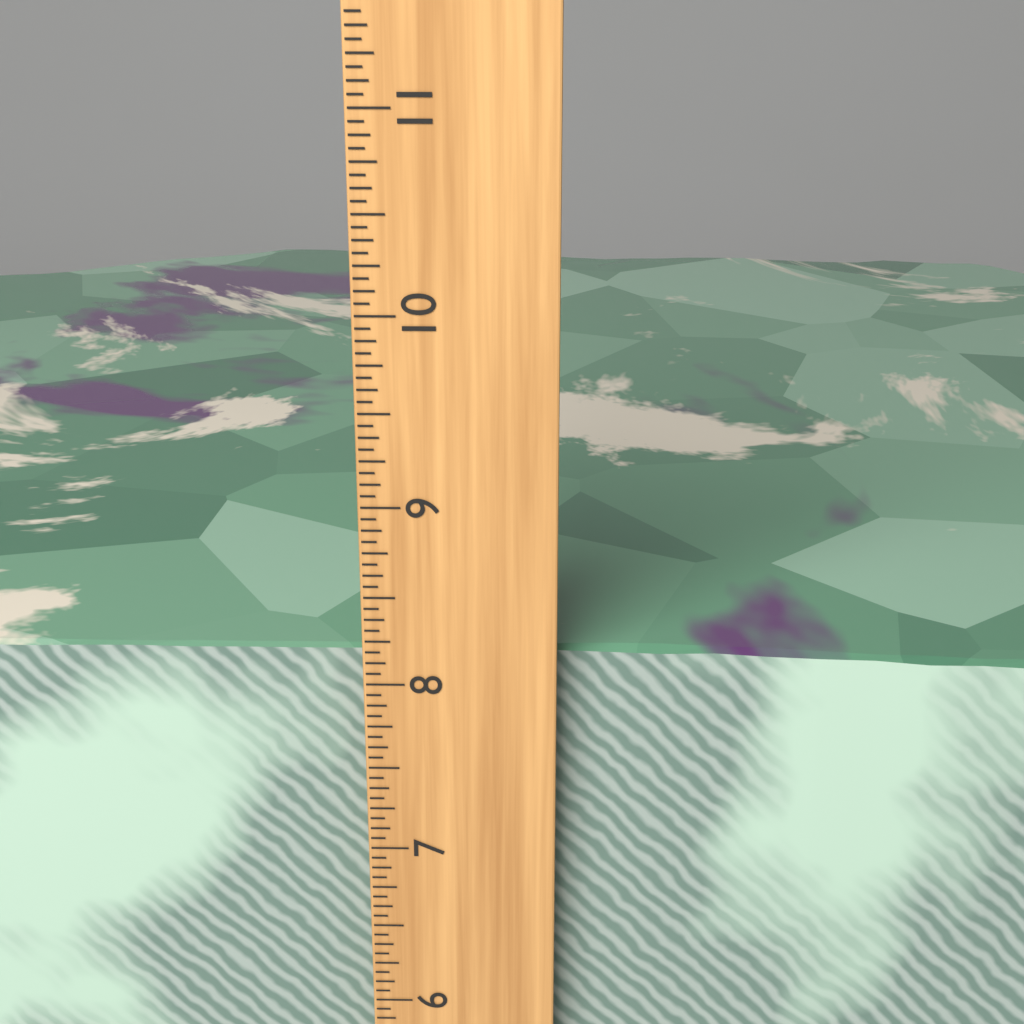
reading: 8.1250 inch
